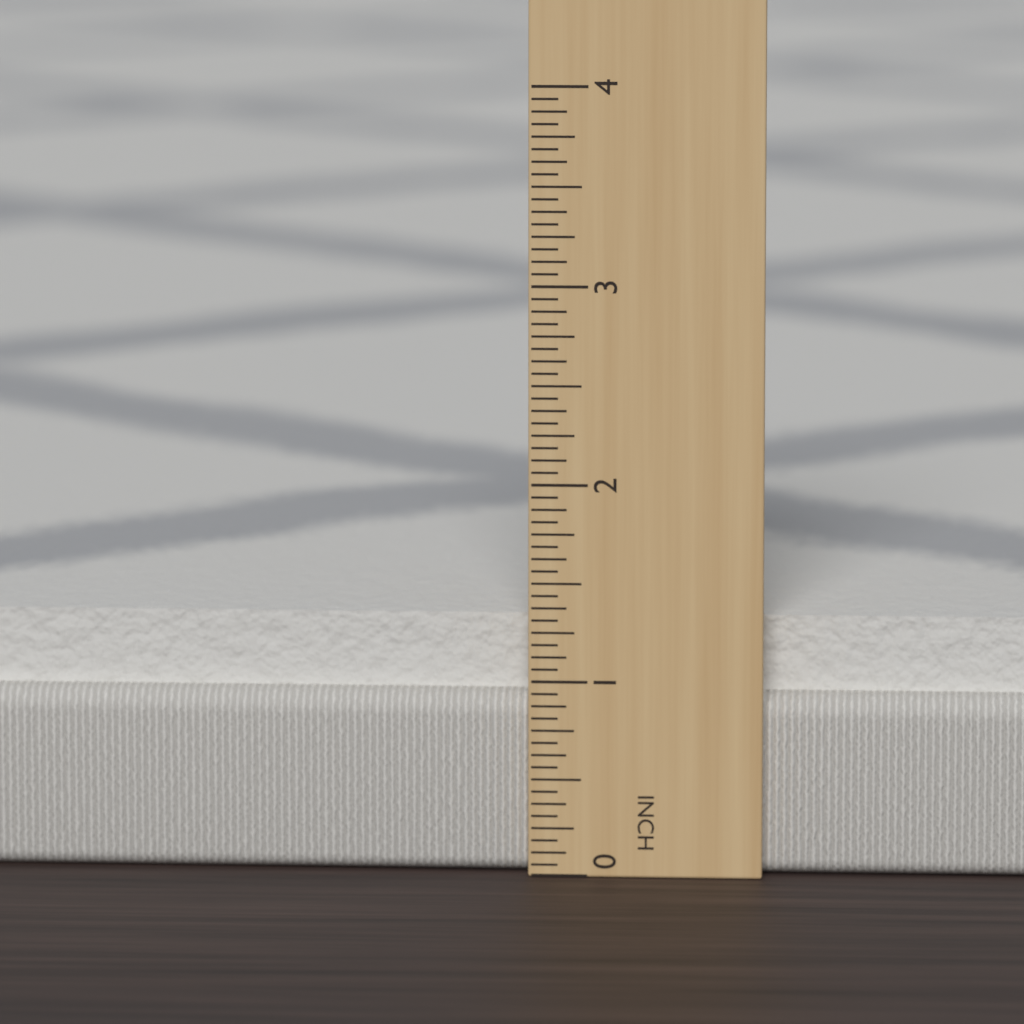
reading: 1.3125 in
